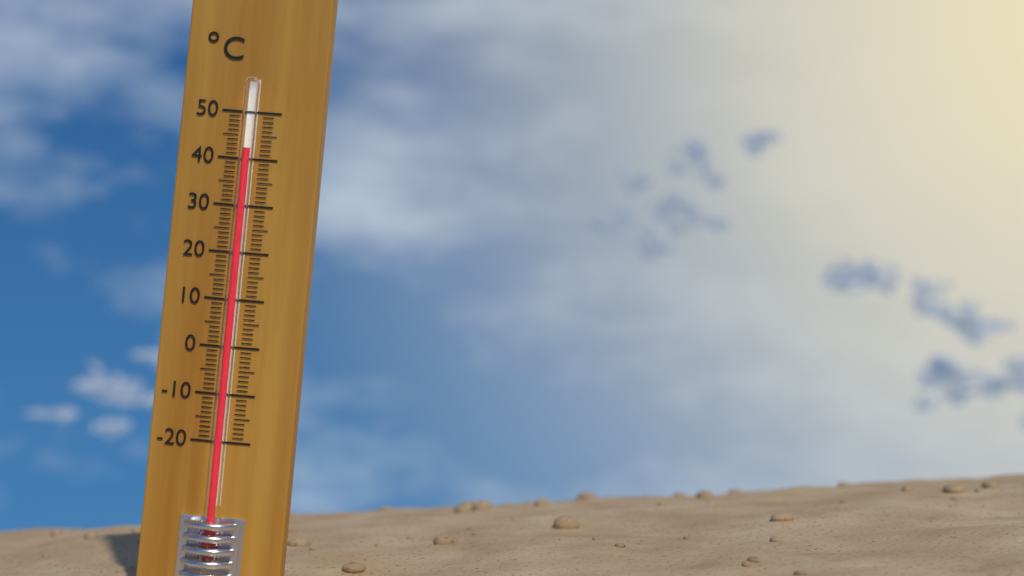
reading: 42 °C
